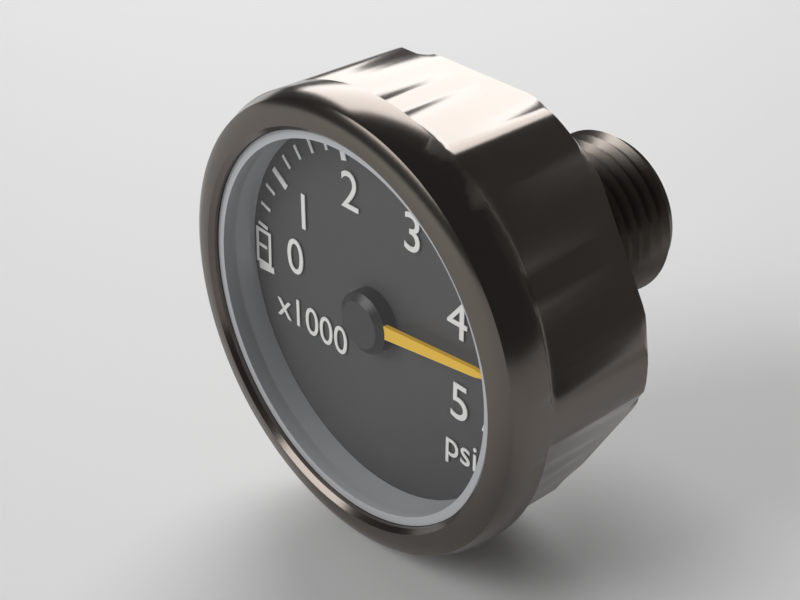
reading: 4400 psi
